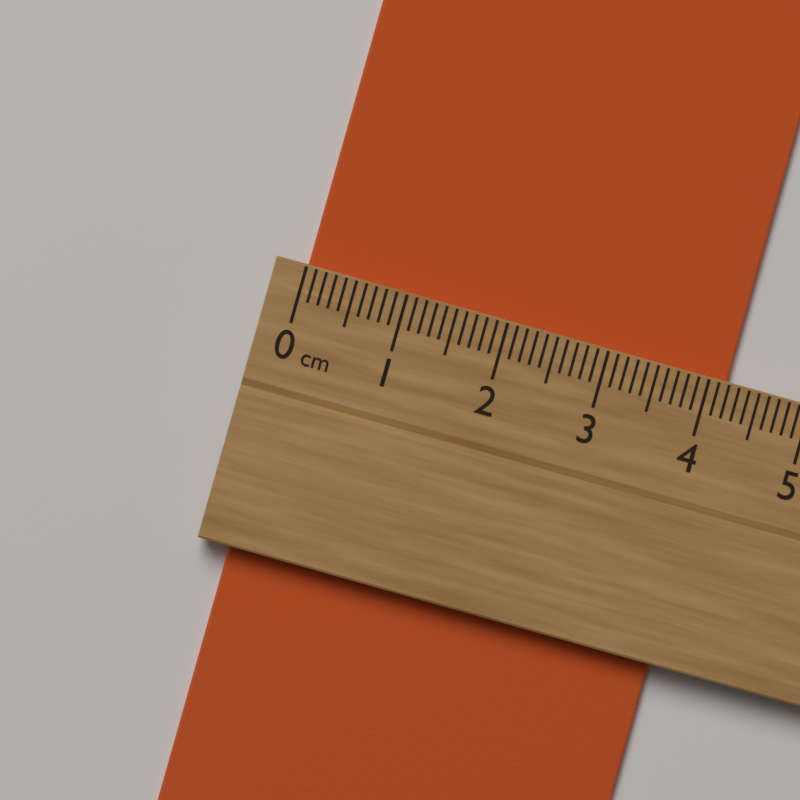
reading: 4.2 cm
